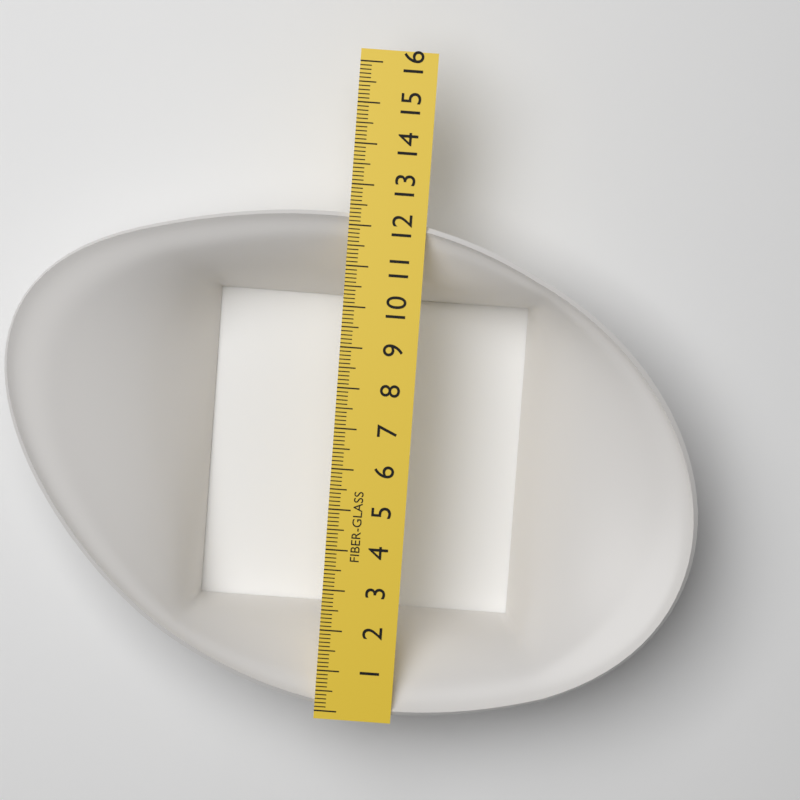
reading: 12.3 (no unit)
